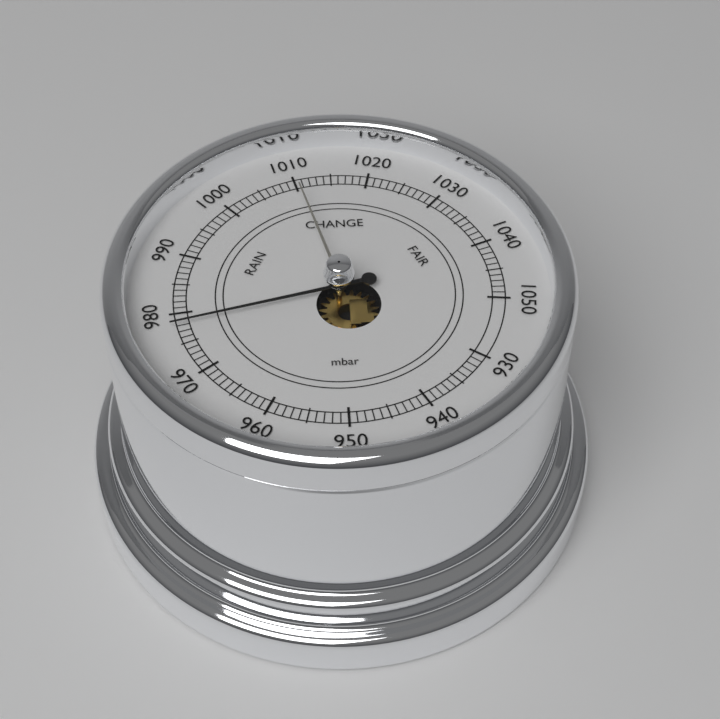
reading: 978 mbar
